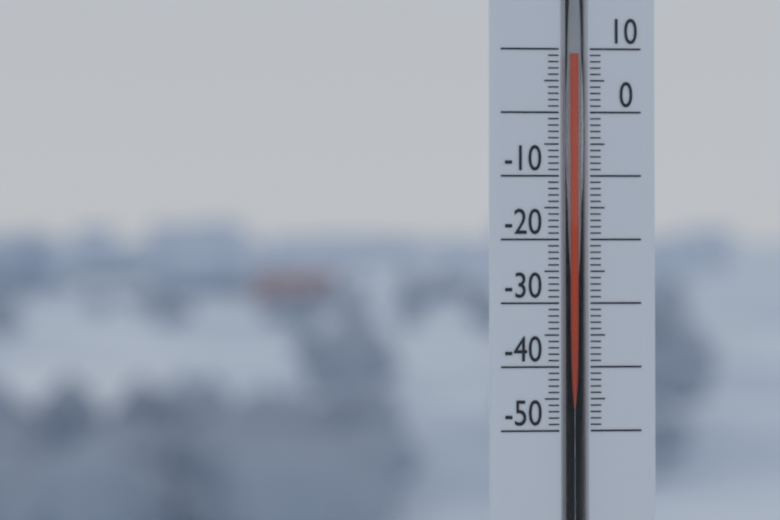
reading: 9 (no unit)
